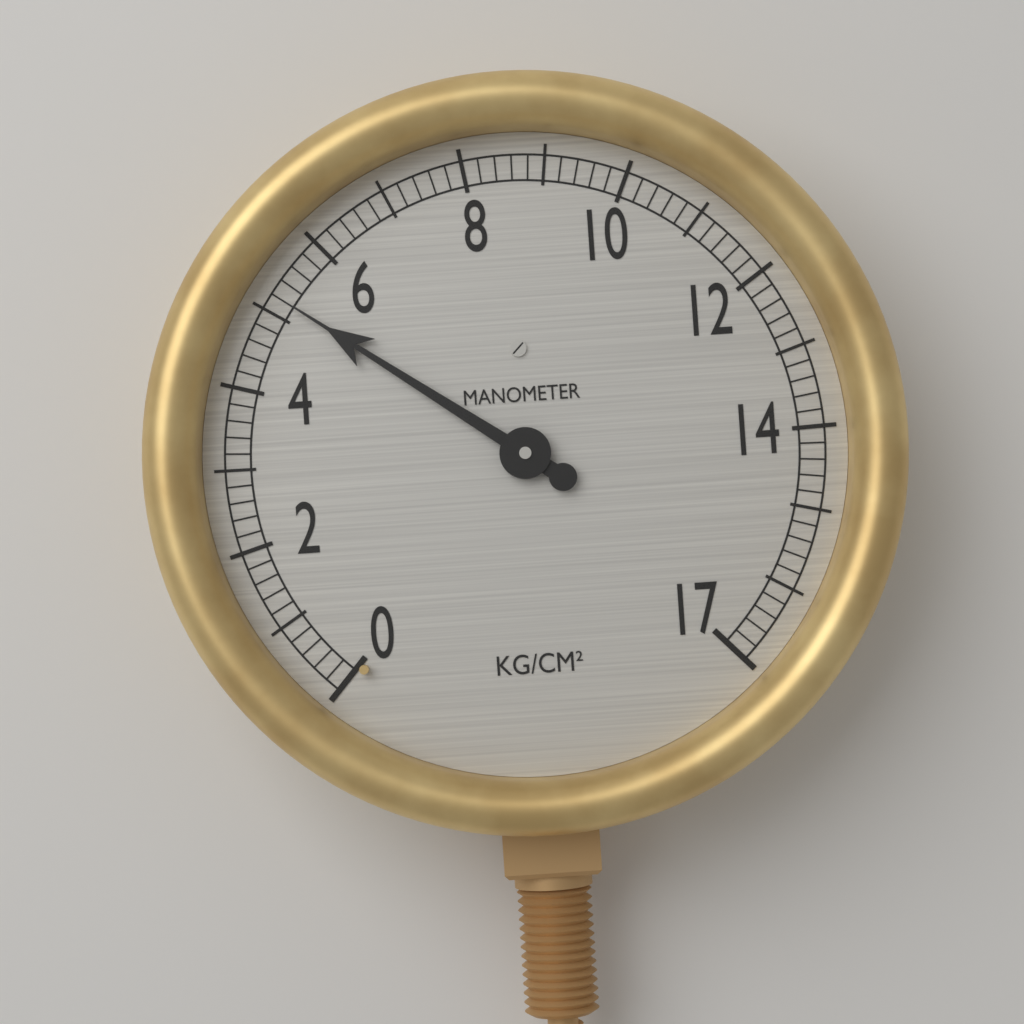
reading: 5.2 kg/cm²
